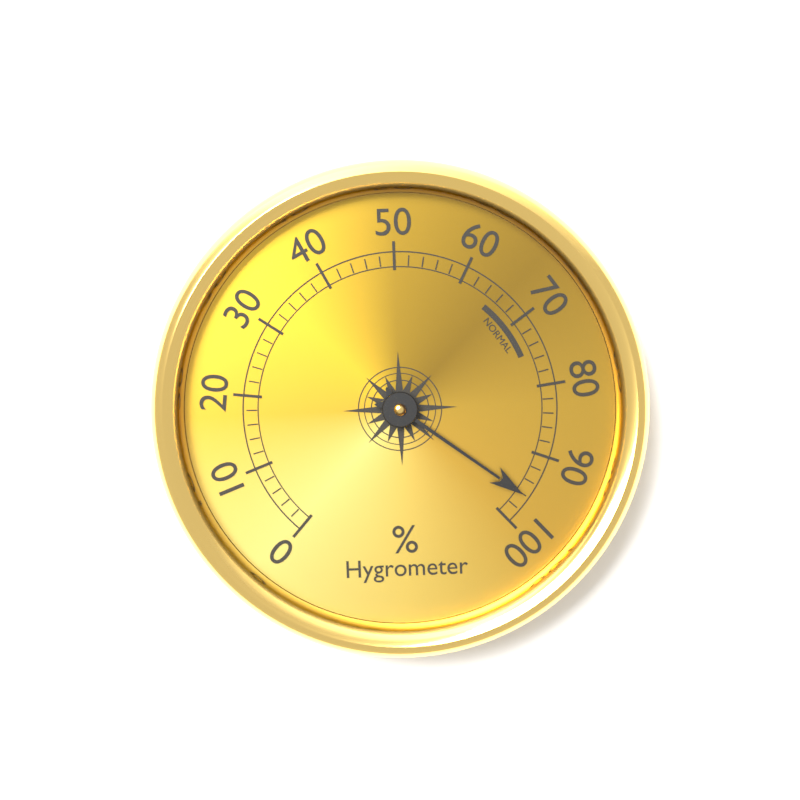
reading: 96 %
